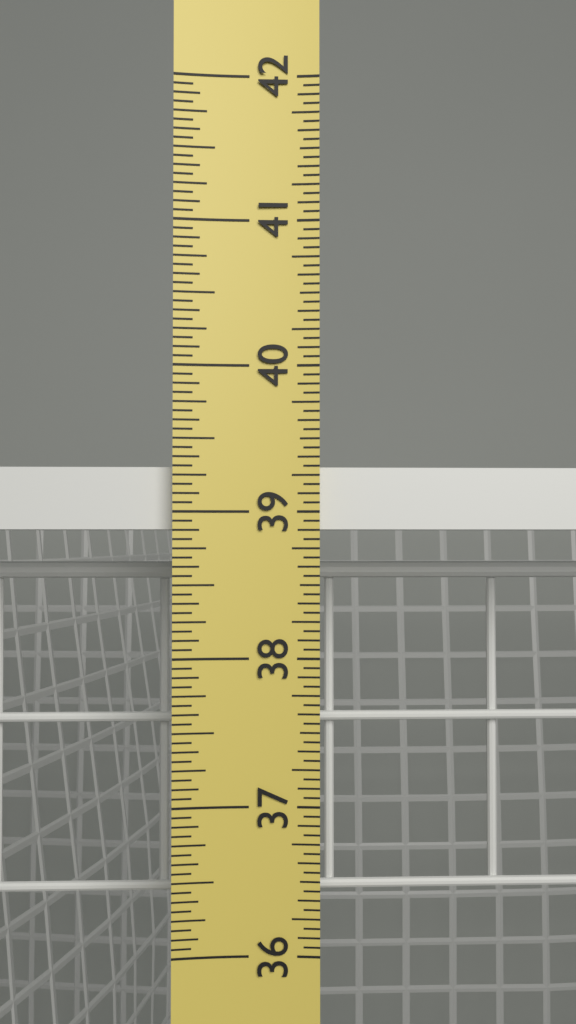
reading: 39.3125 in
